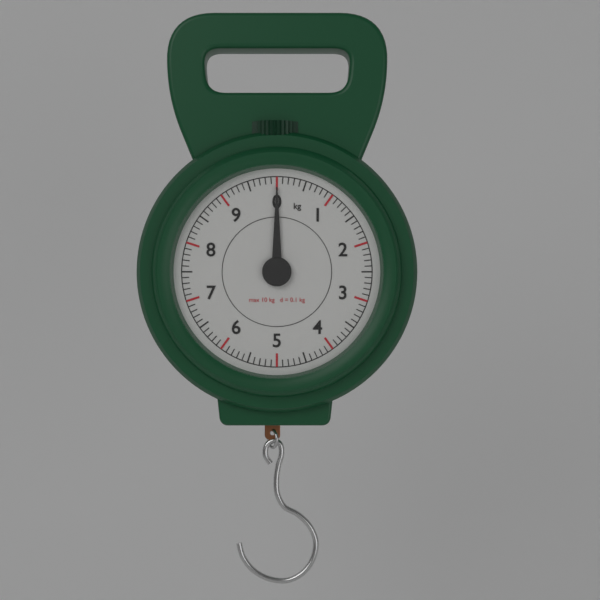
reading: 0.0 kg
